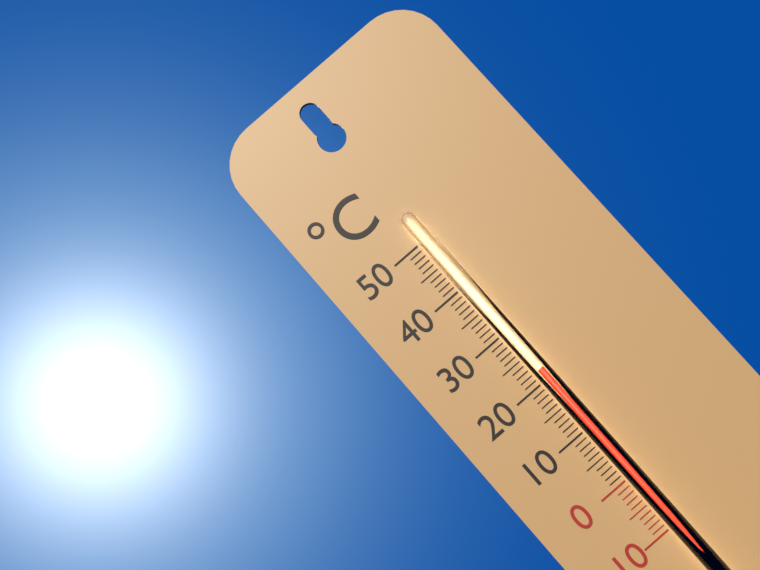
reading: 22 °C
